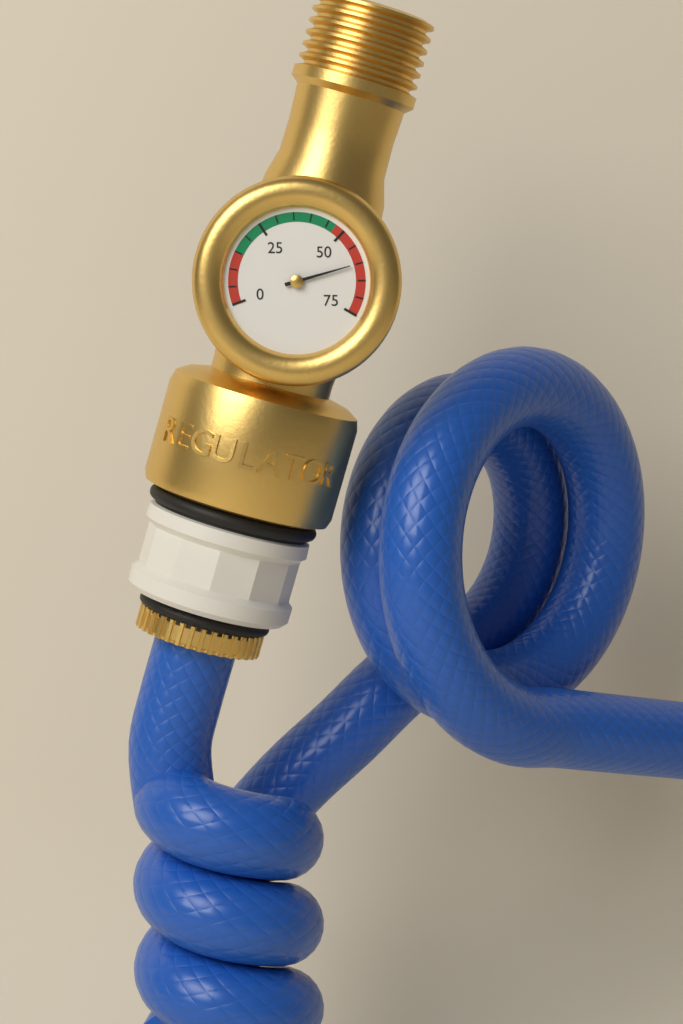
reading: 60 (no unit)
